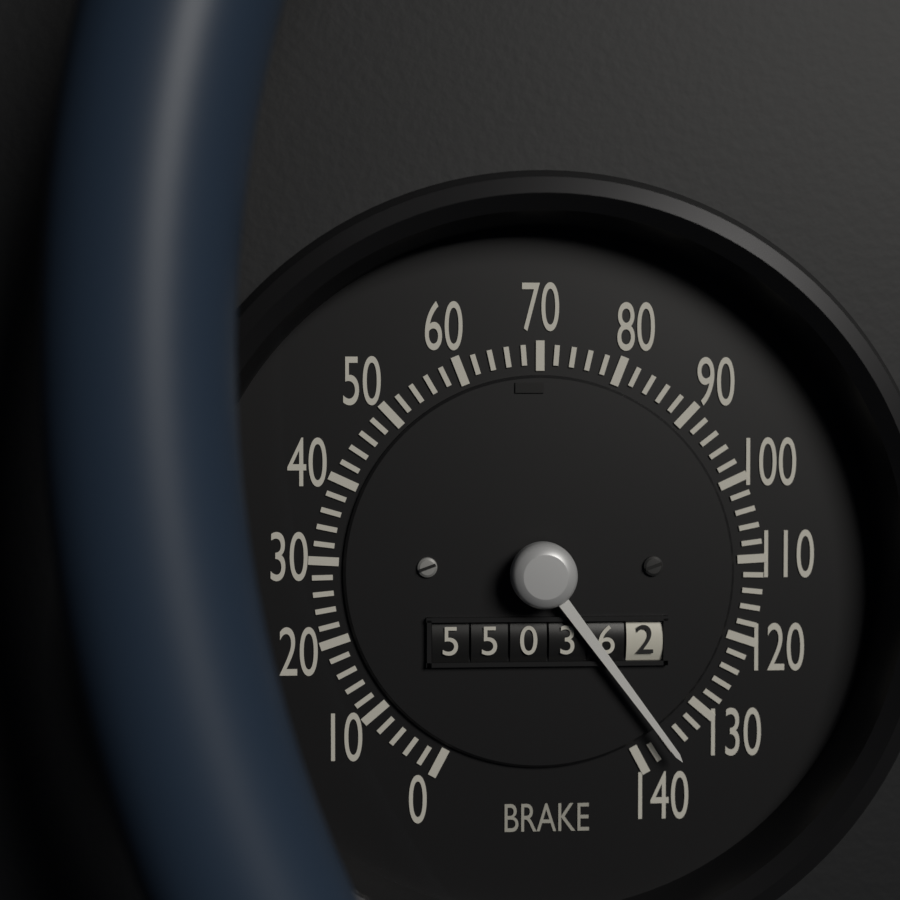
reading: 136 (no unit)
